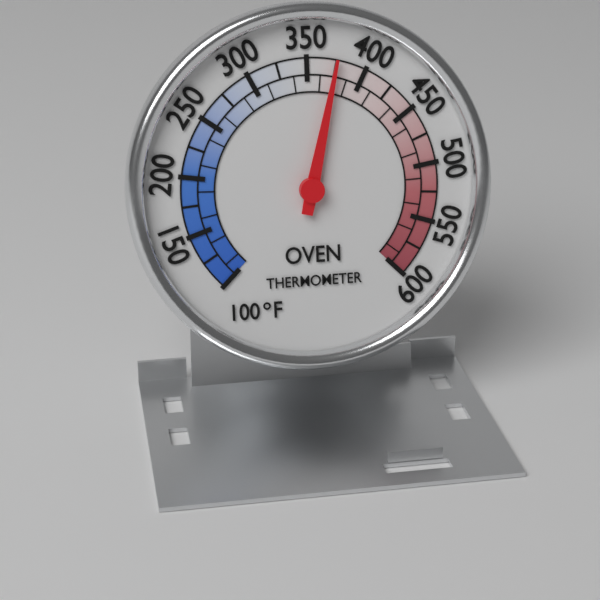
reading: 375 °F
